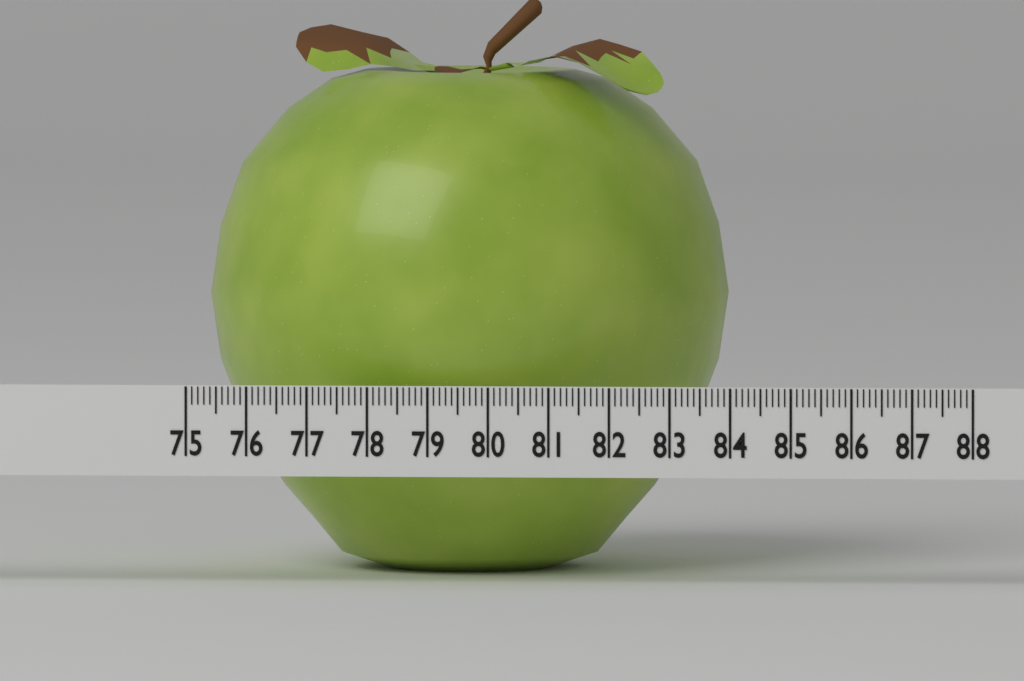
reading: 83.7 (no unit)
